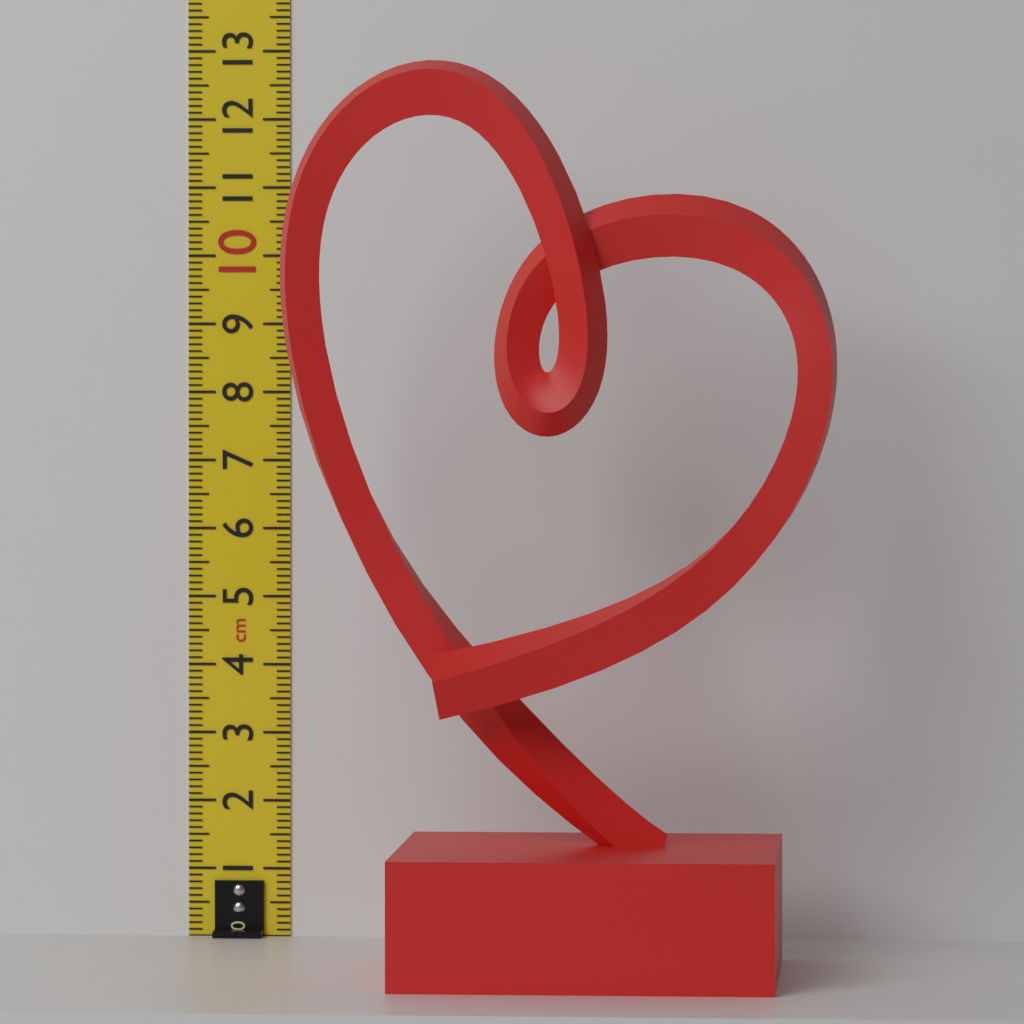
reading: 12.6 cm
